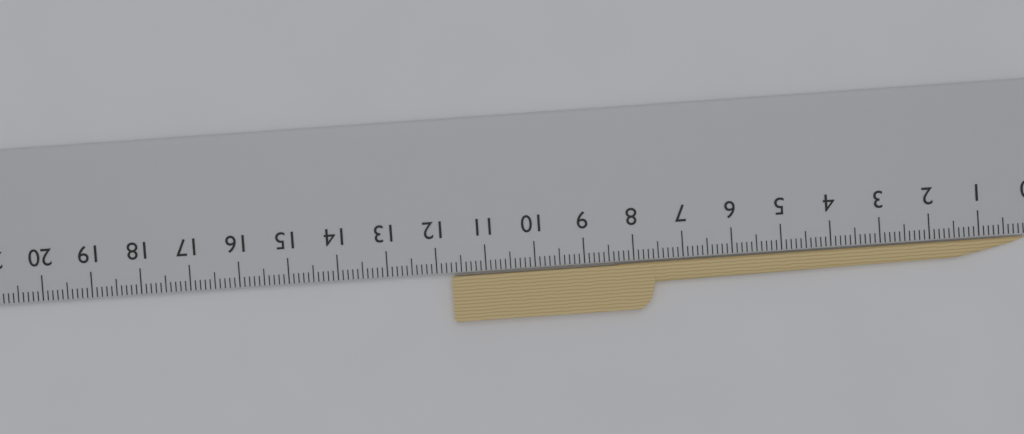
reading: 11.7 cm
